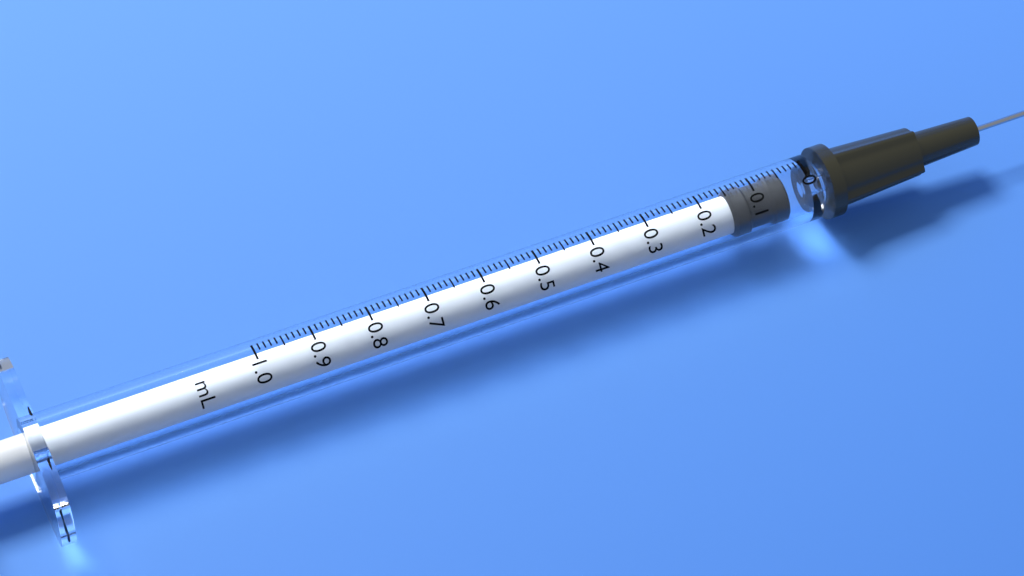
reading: 0.04 ml
